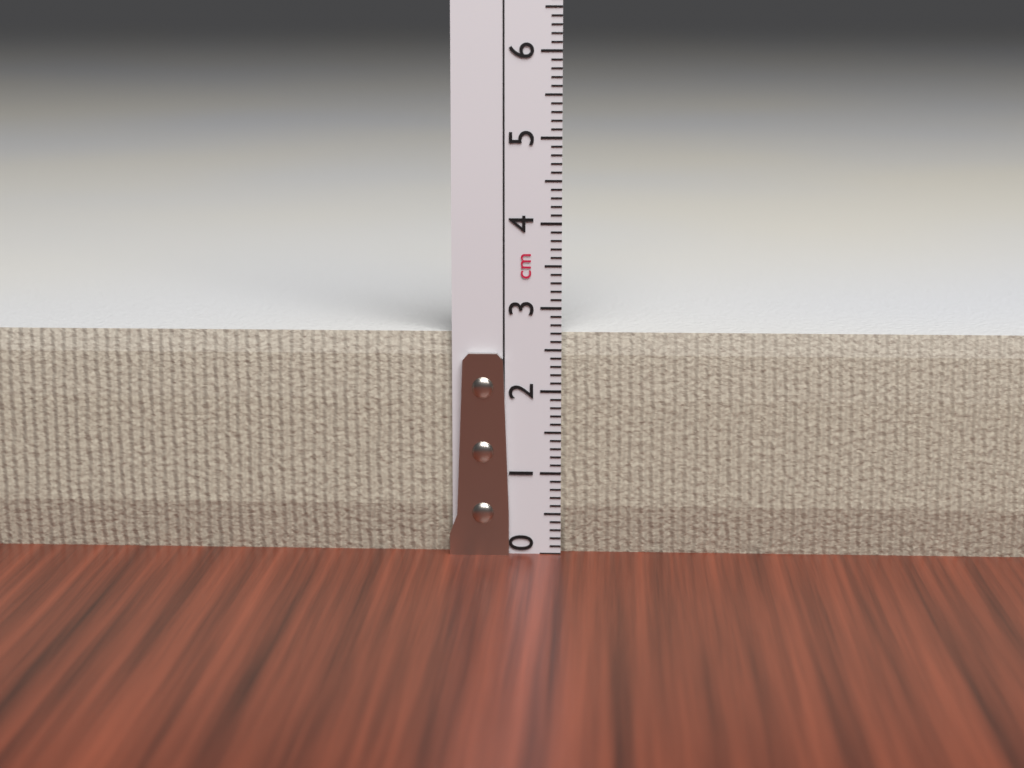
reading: 2.7 cm
